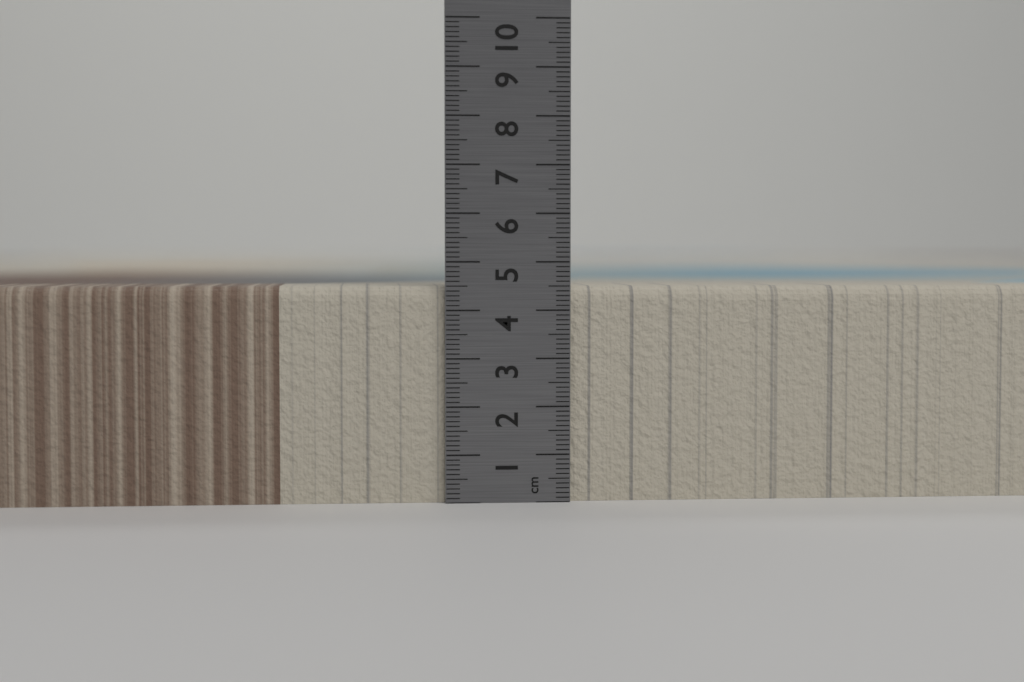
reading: 4.5 cm
